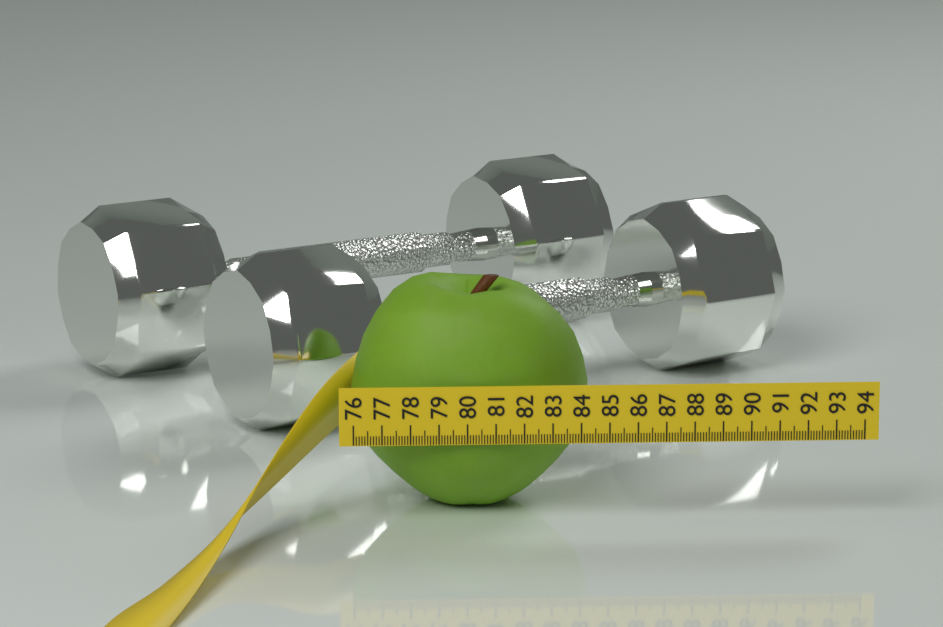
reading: 84.5 (no unit)
